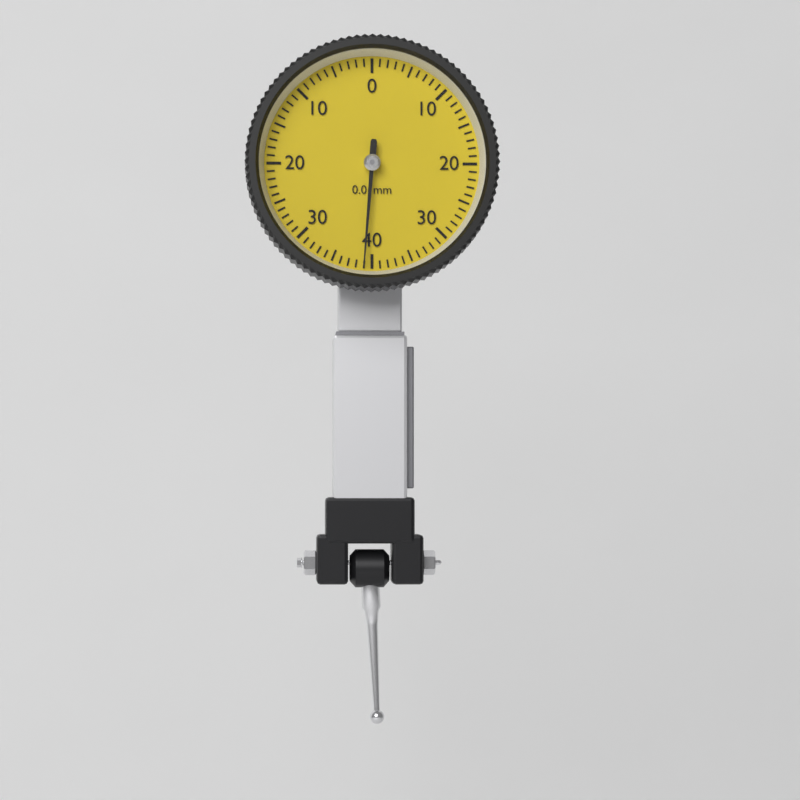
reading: 0.39 mm
